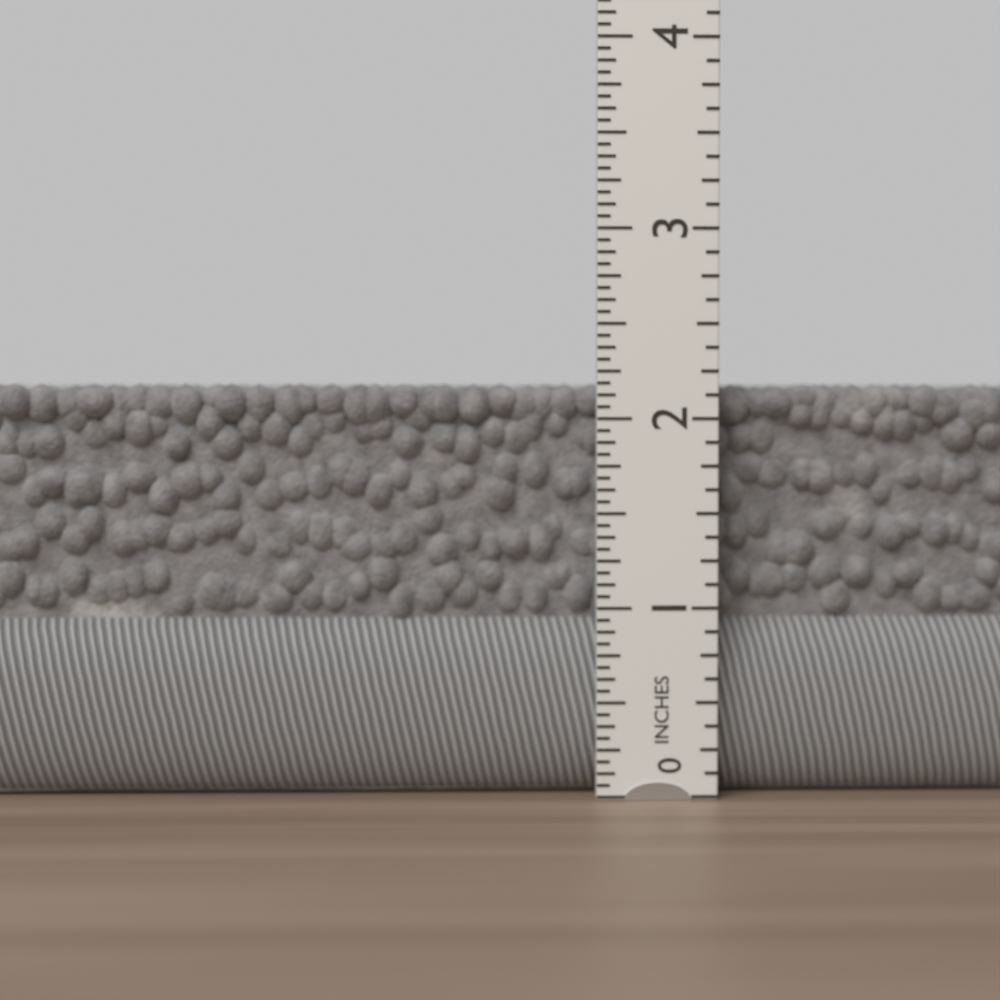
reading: 2.1875 in
